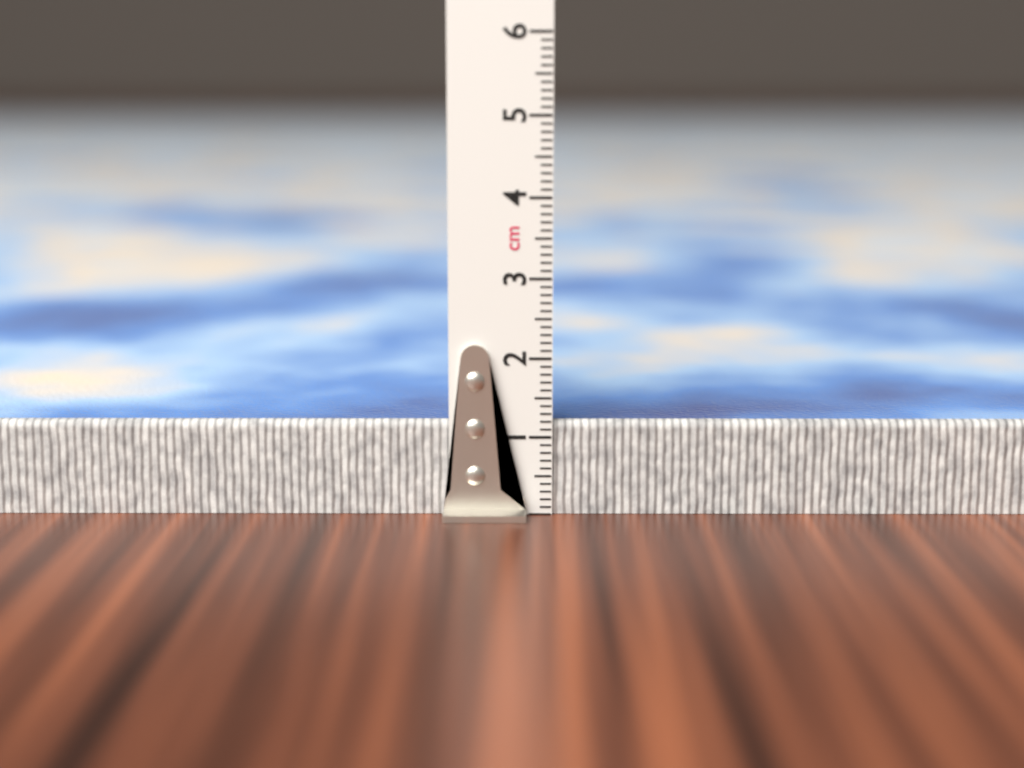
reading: 1.2 cm
